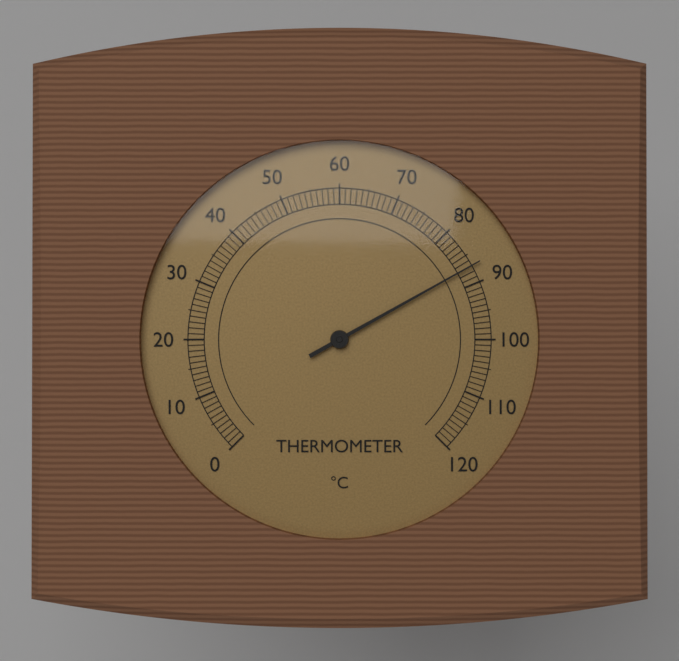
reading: 87 °C
